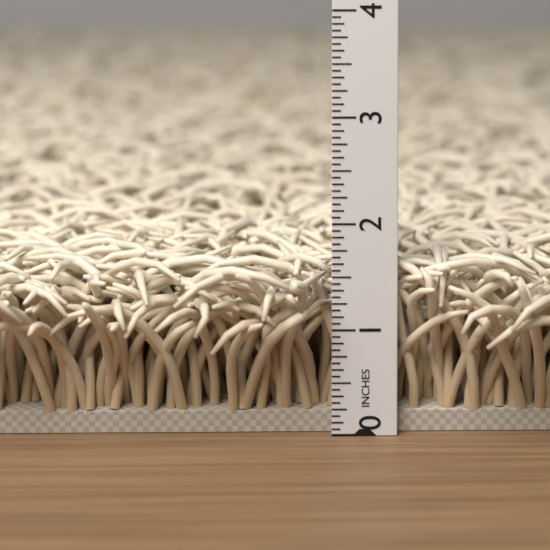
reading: 1.6875 in
